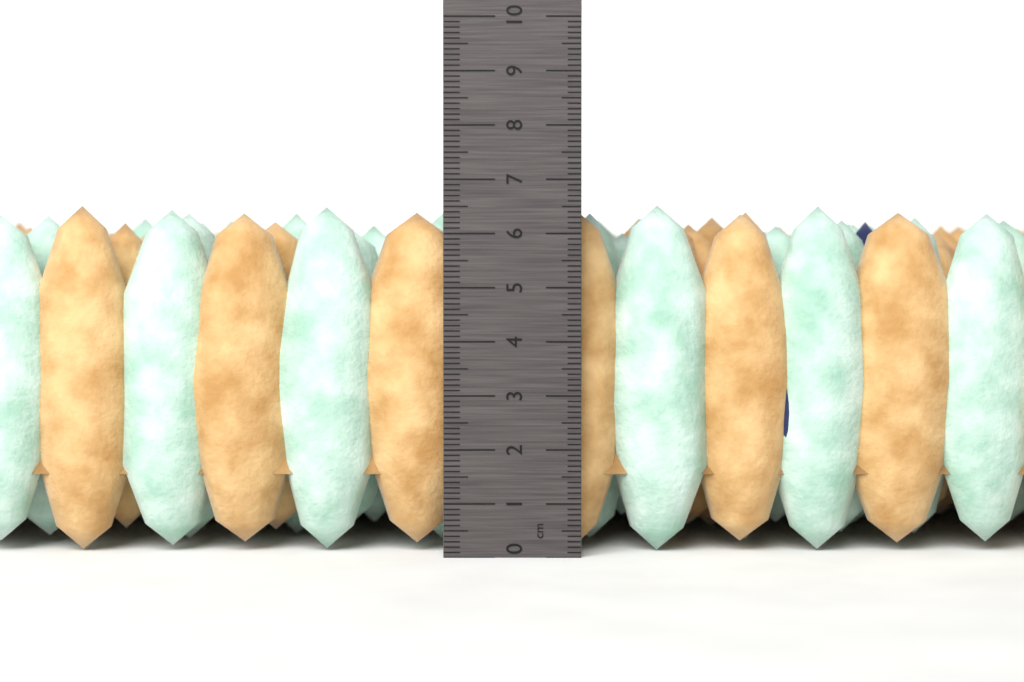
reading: 6.6 cm
